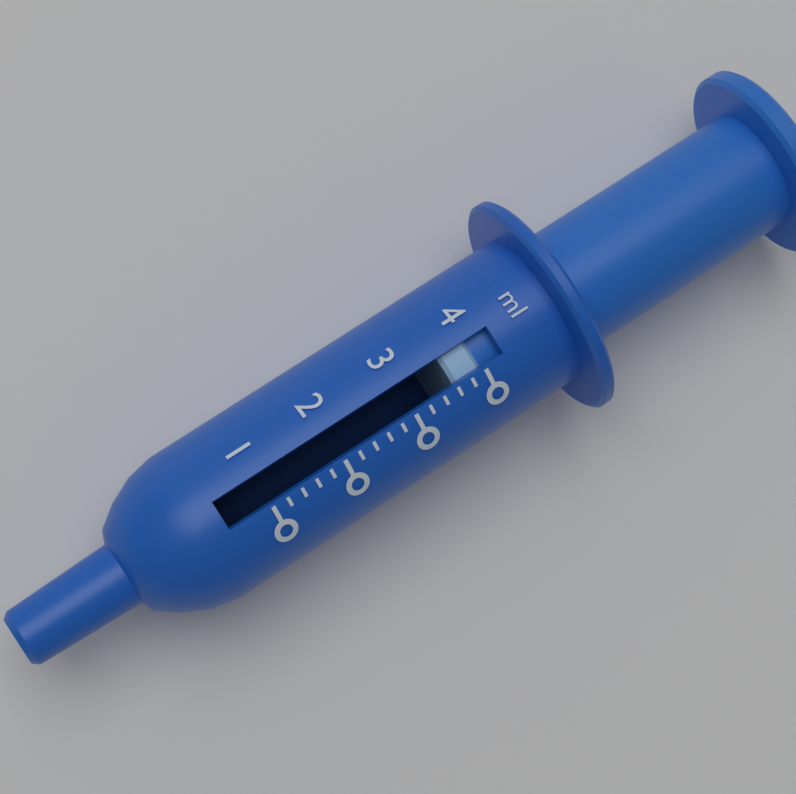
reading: 3.6 ml
